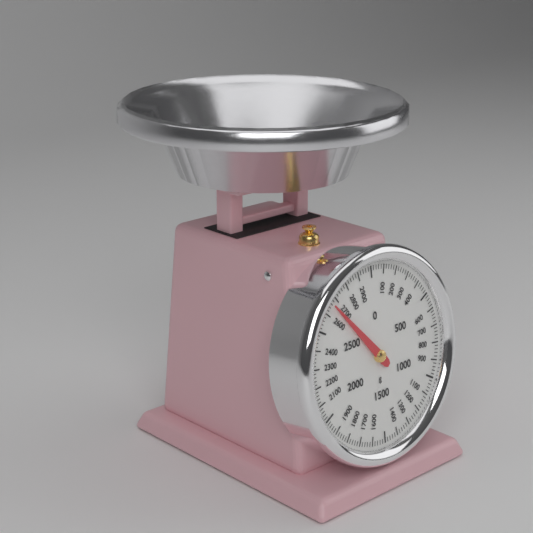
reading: 2660 g
